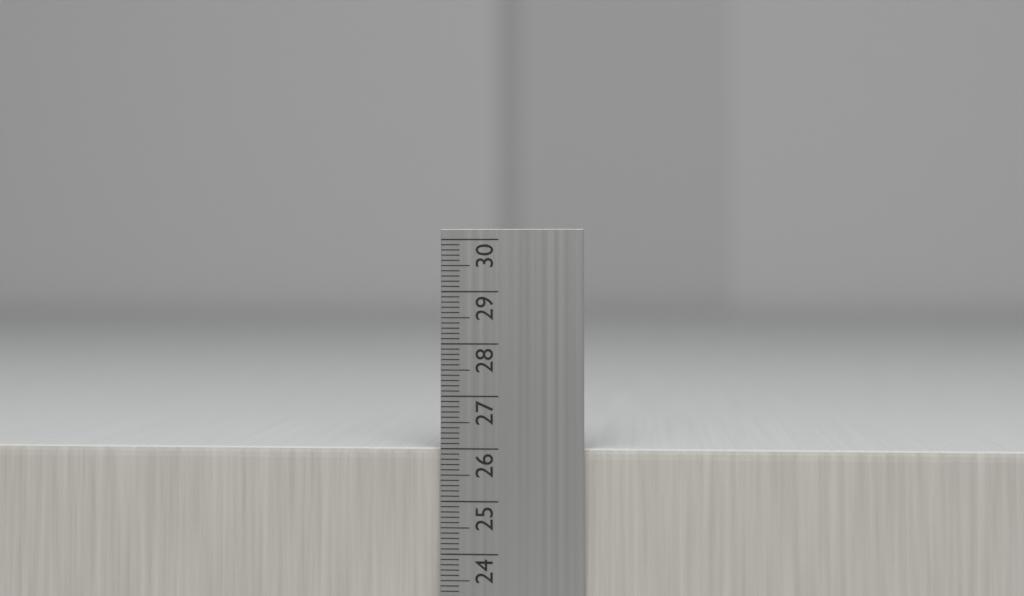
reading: 26.0 cm
